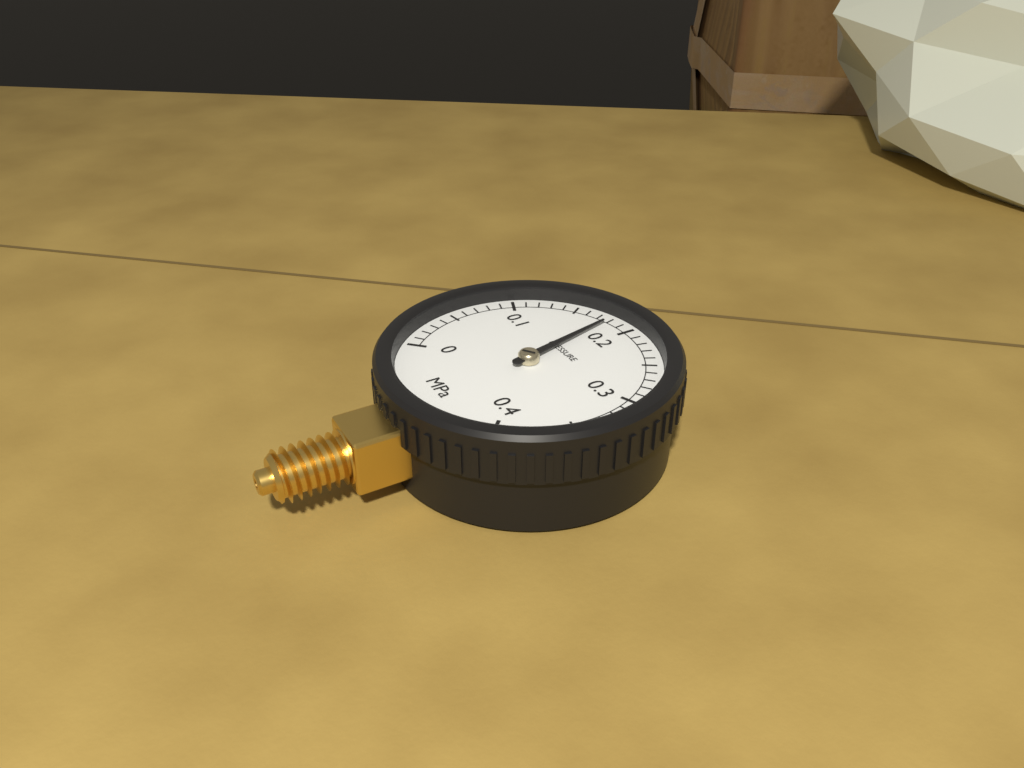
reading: 0.18 MPa
